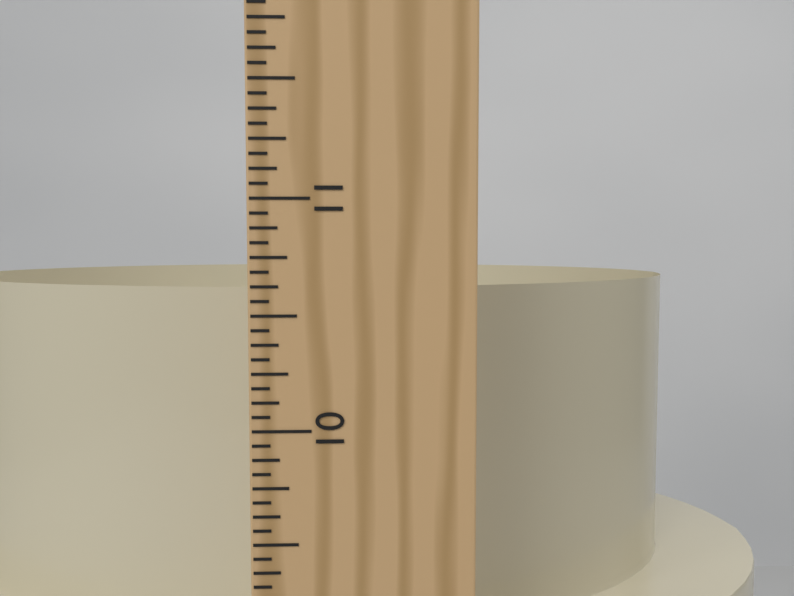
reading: 10.5625 in
